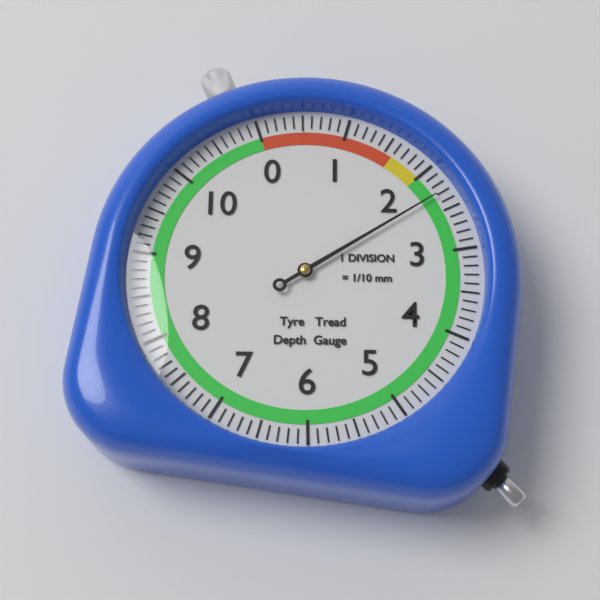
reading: 2.3 mm
